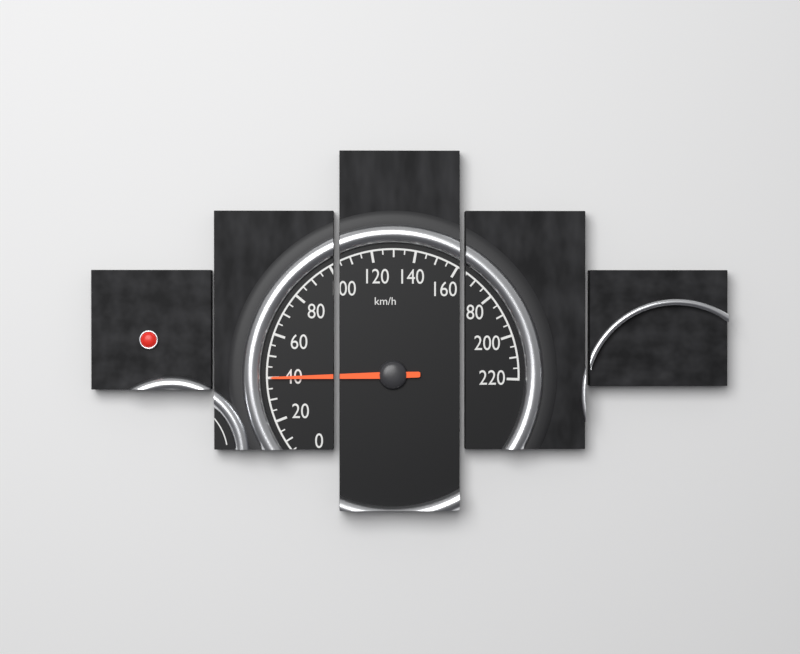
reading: 40 km/h
